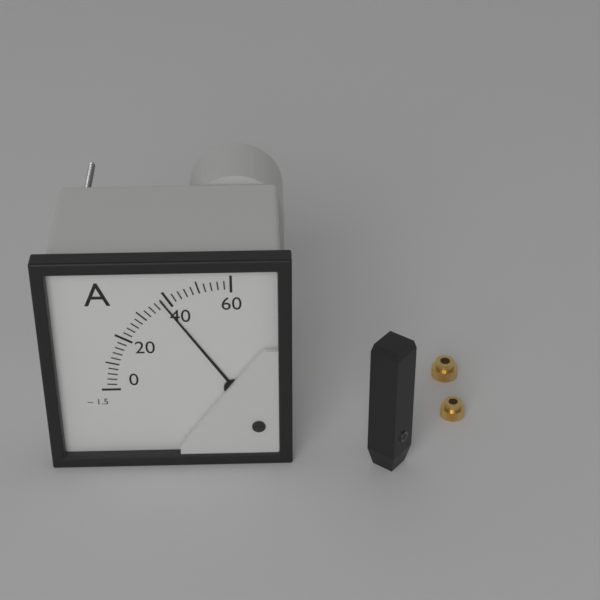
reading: 38 A
